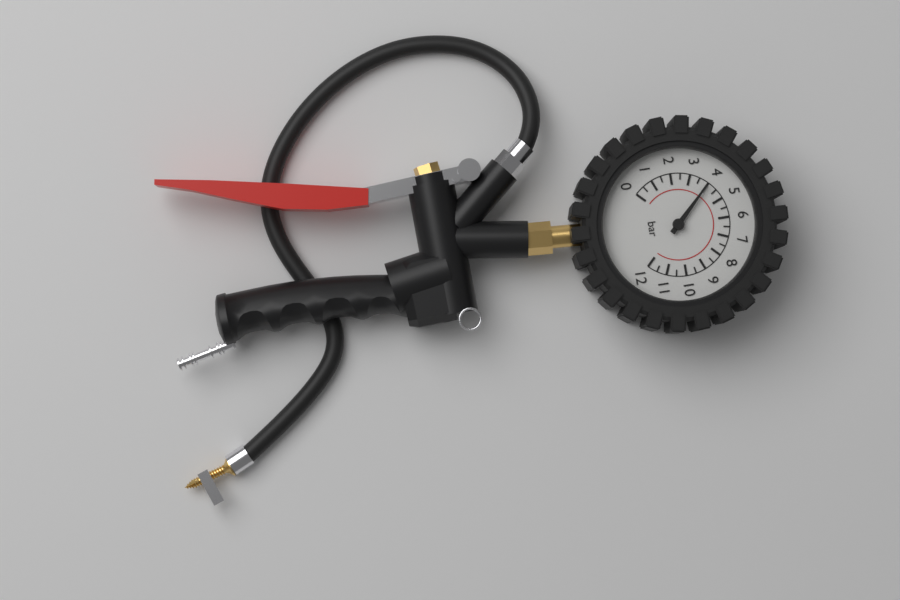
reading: 4.0 bar
